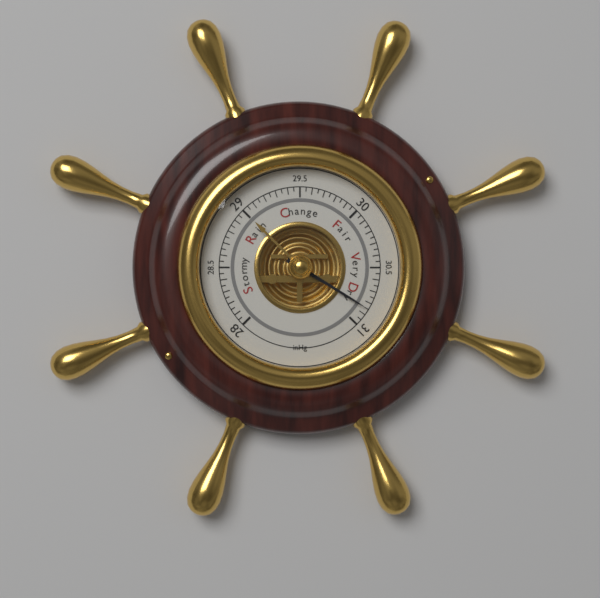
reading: 30.85 inHg
